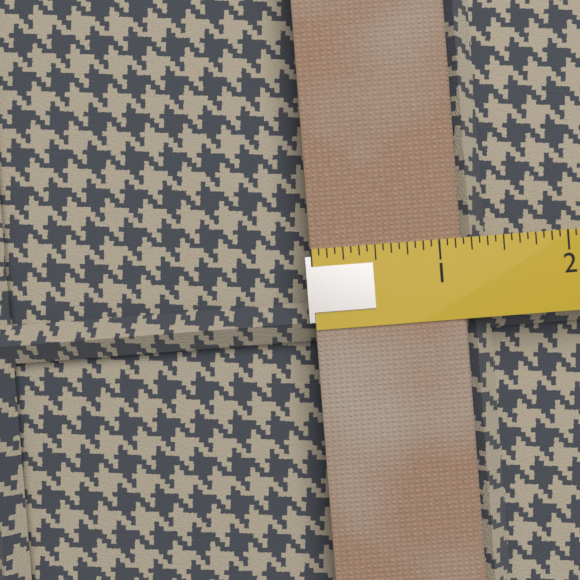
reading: 1.1875 (no unit)
